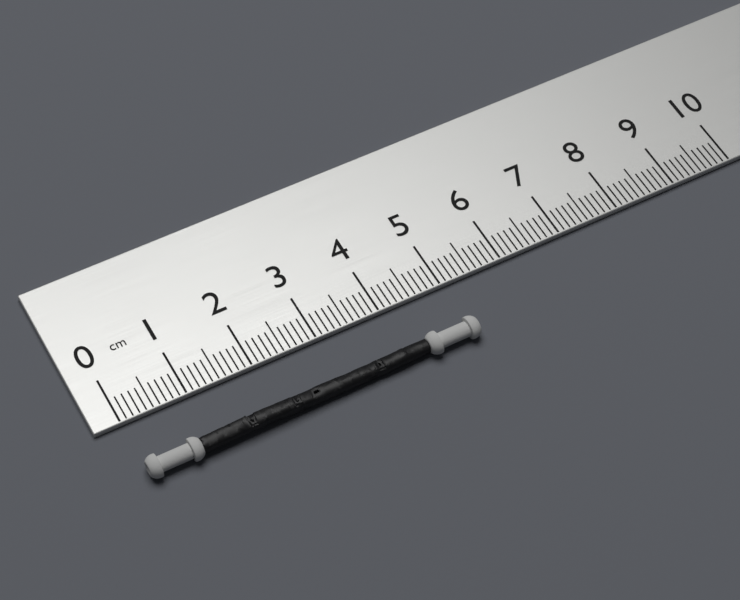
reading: 5.1 cm
